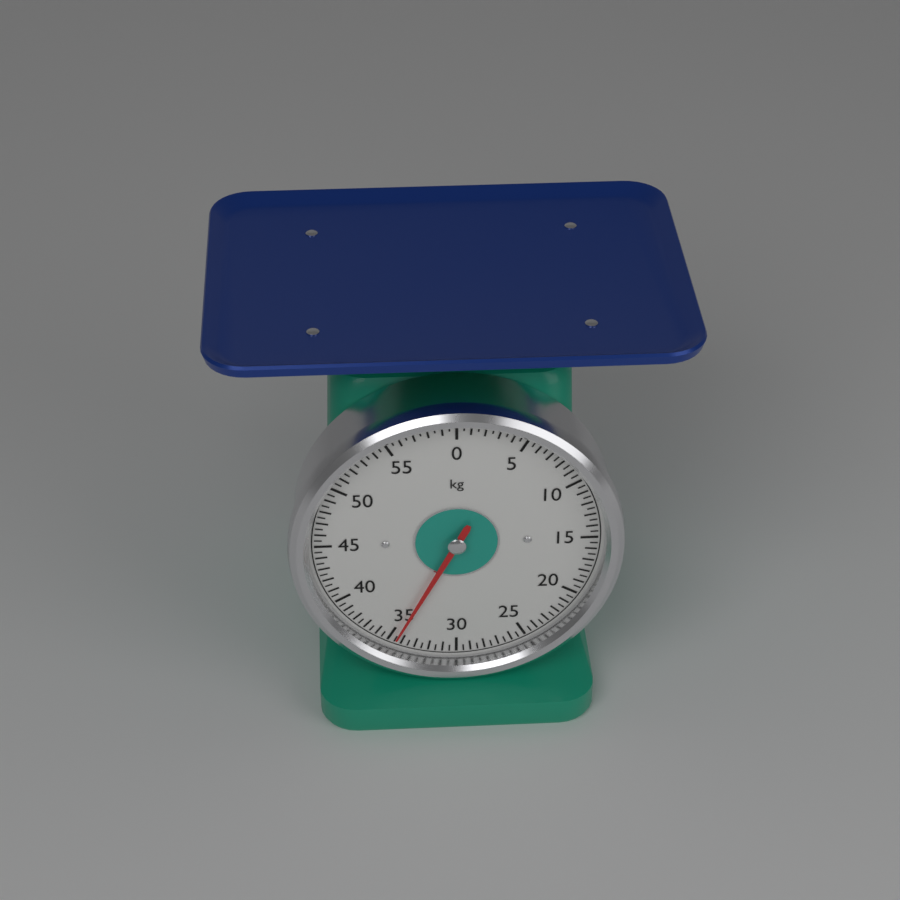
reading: 34.5 kg
